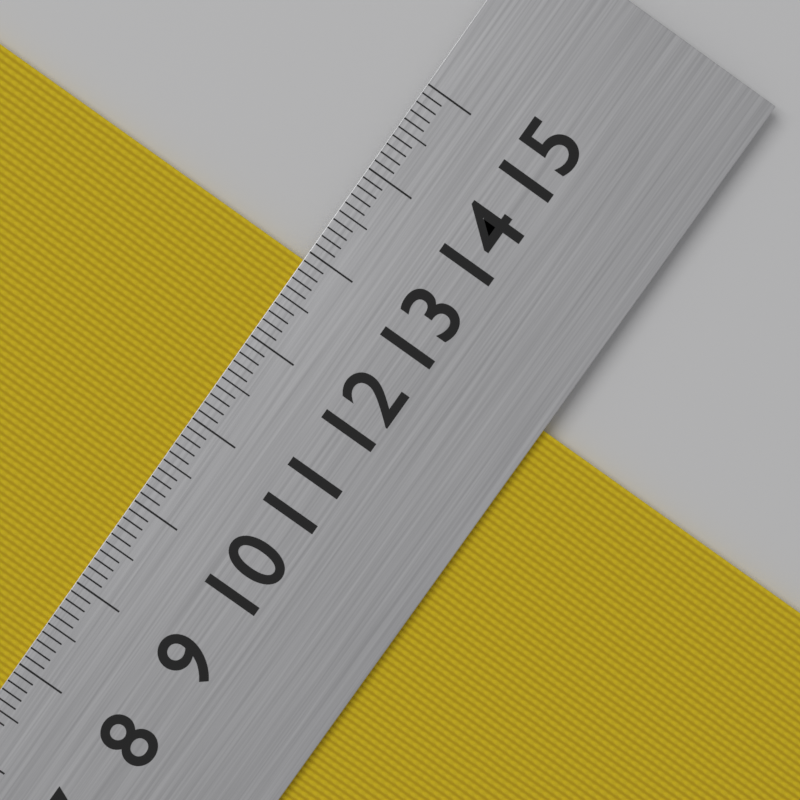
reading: 12.9 cm
